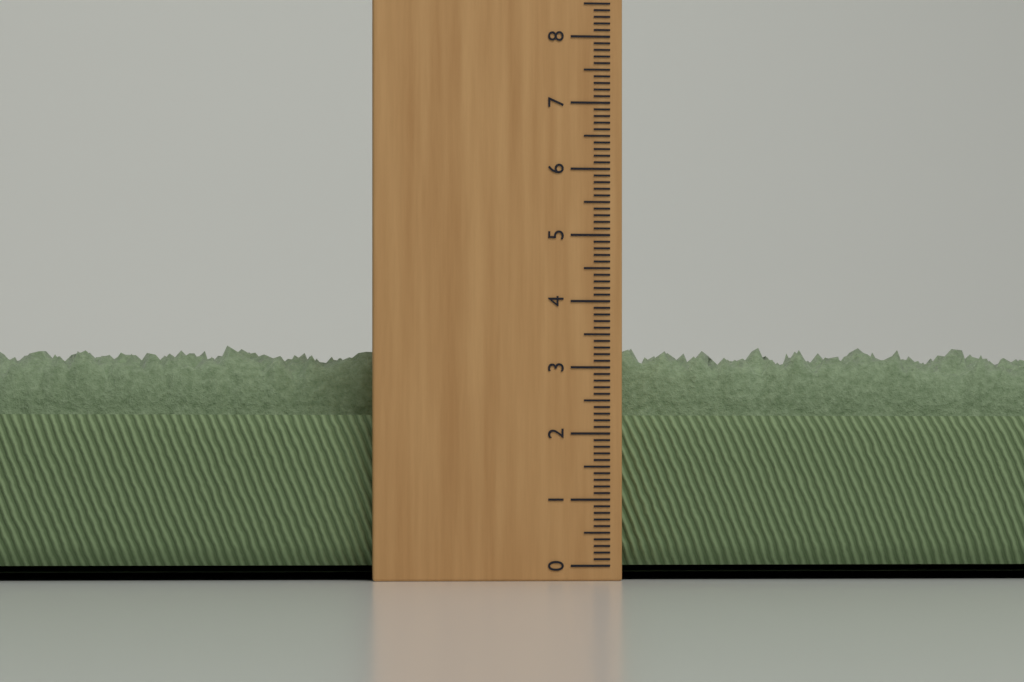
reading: 3.4 cm
